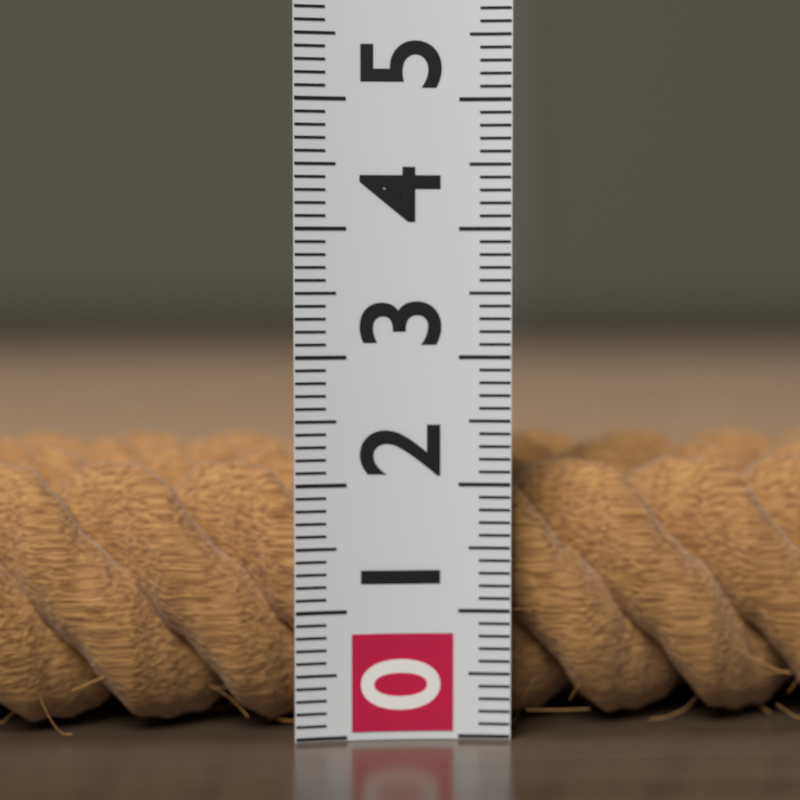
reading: 2.2 (no unit)
